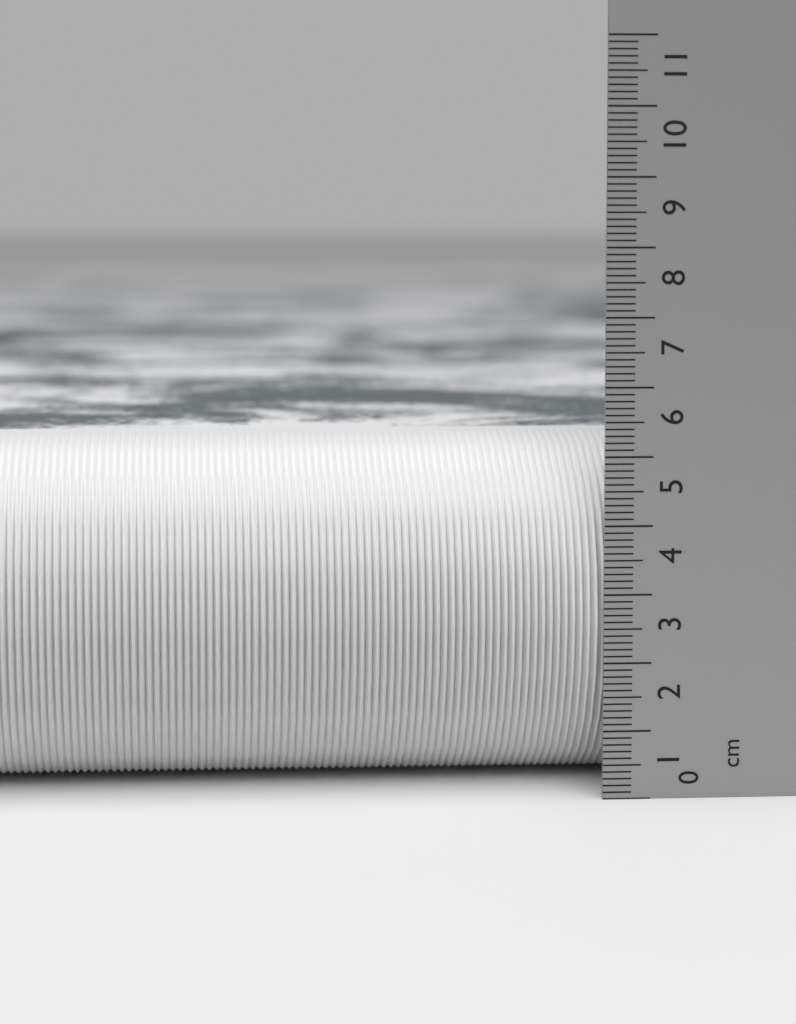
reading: 5.2 cm
